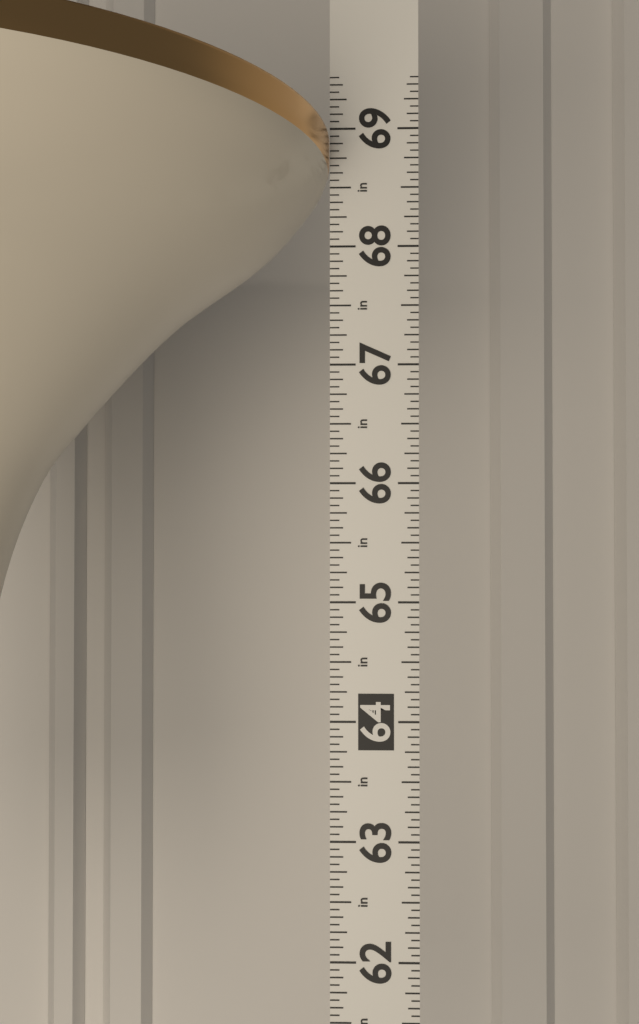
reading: 68.9375 in
